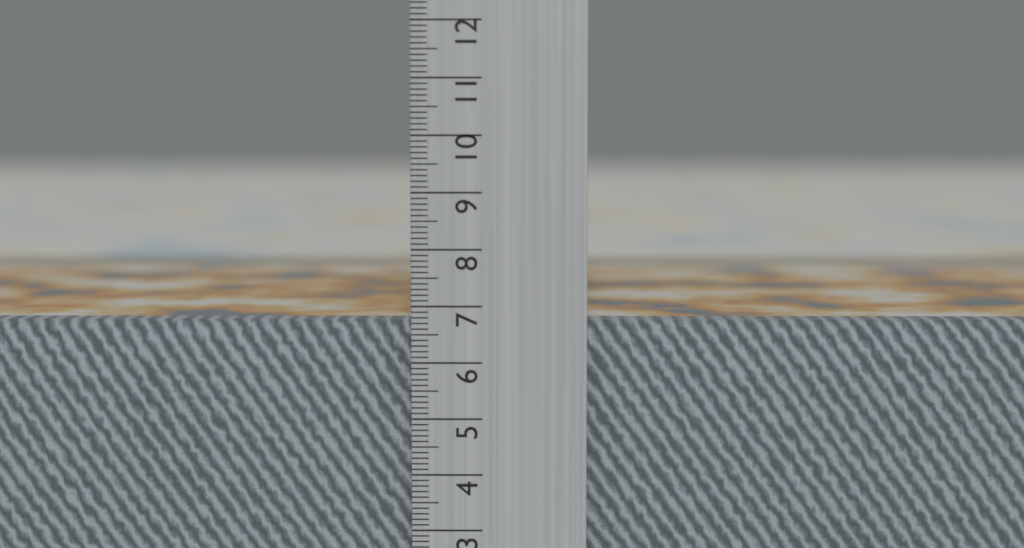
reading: 6.7 cm
